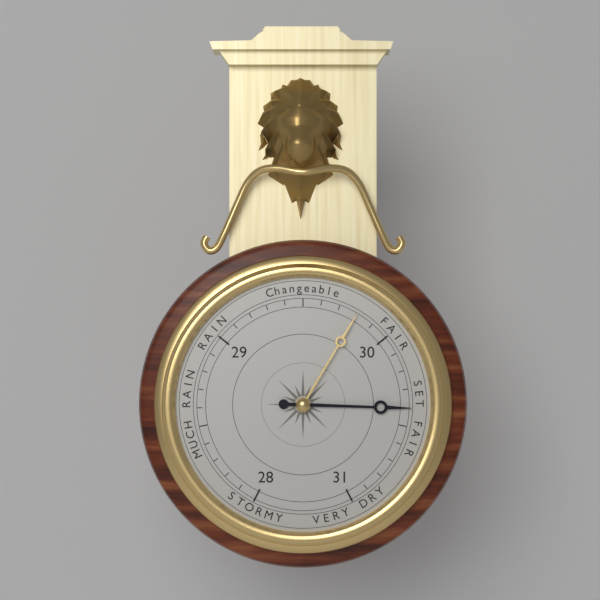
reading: 30.4 (no unit)
